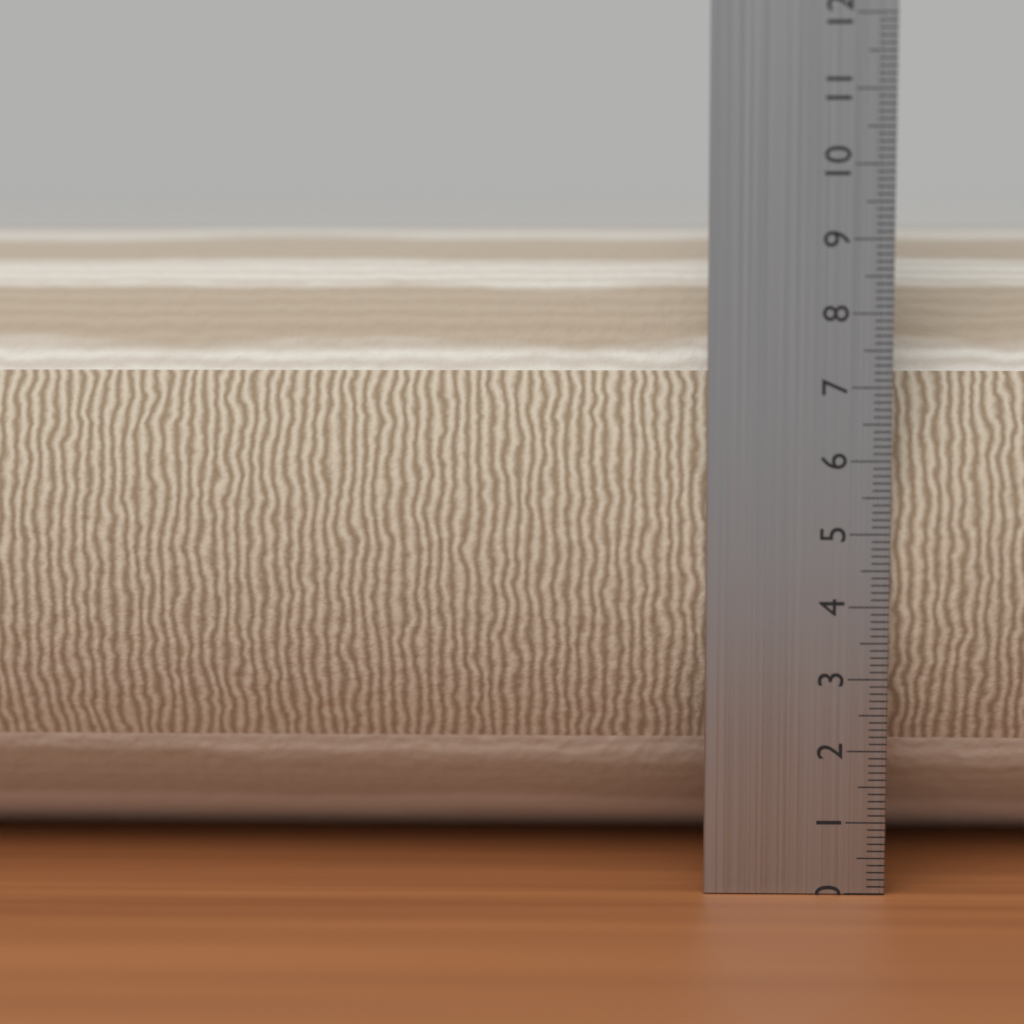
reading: 9.2 cm
